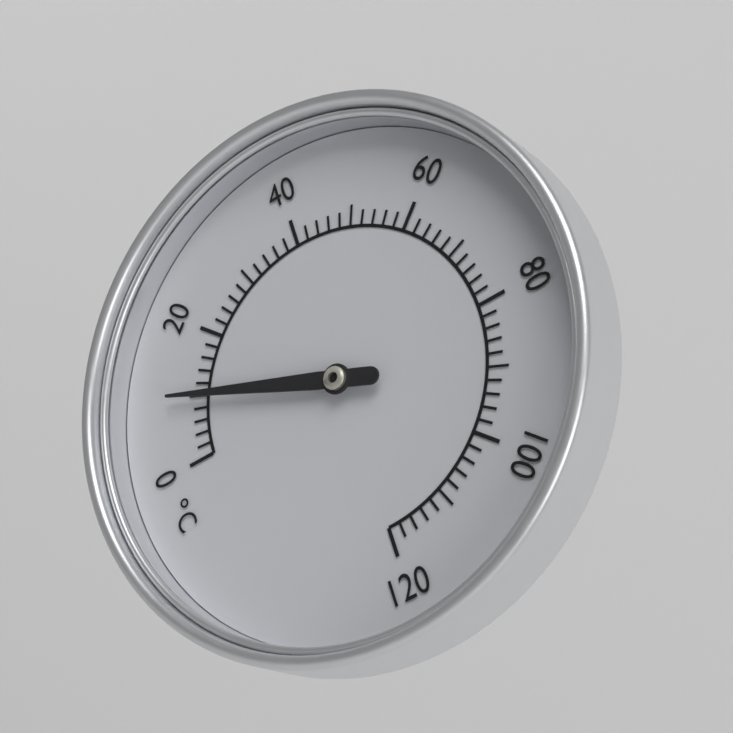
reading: 10 °C
